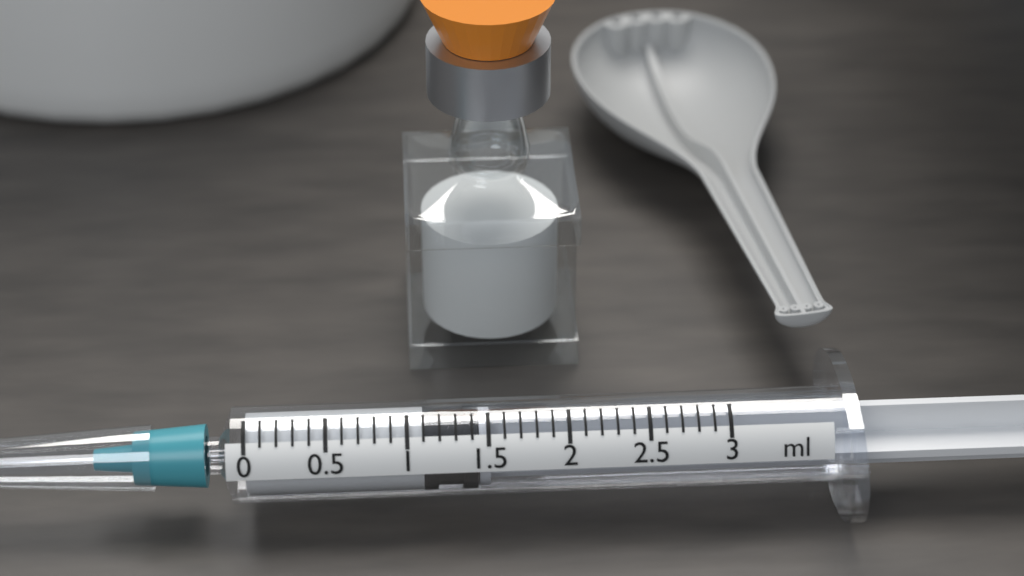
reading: 1.1 ml
